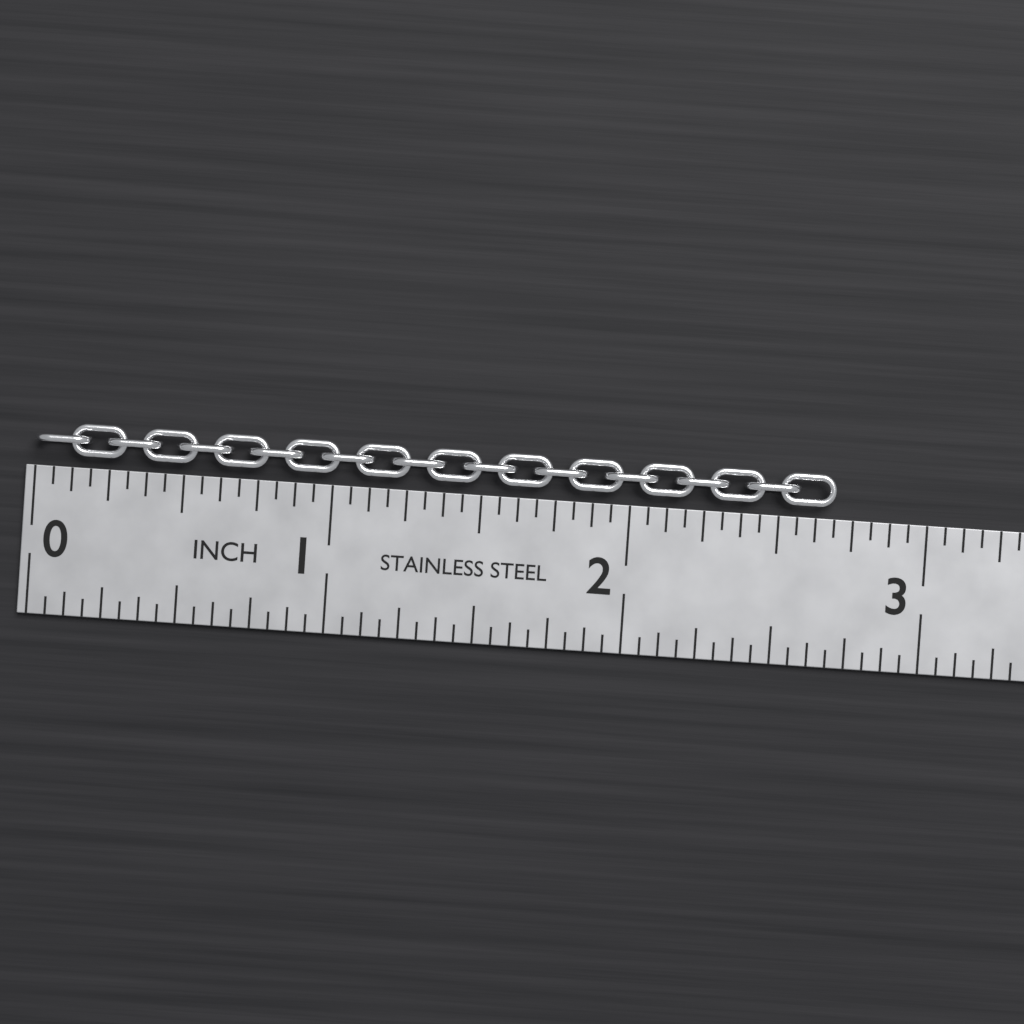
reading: 2.6875 in
